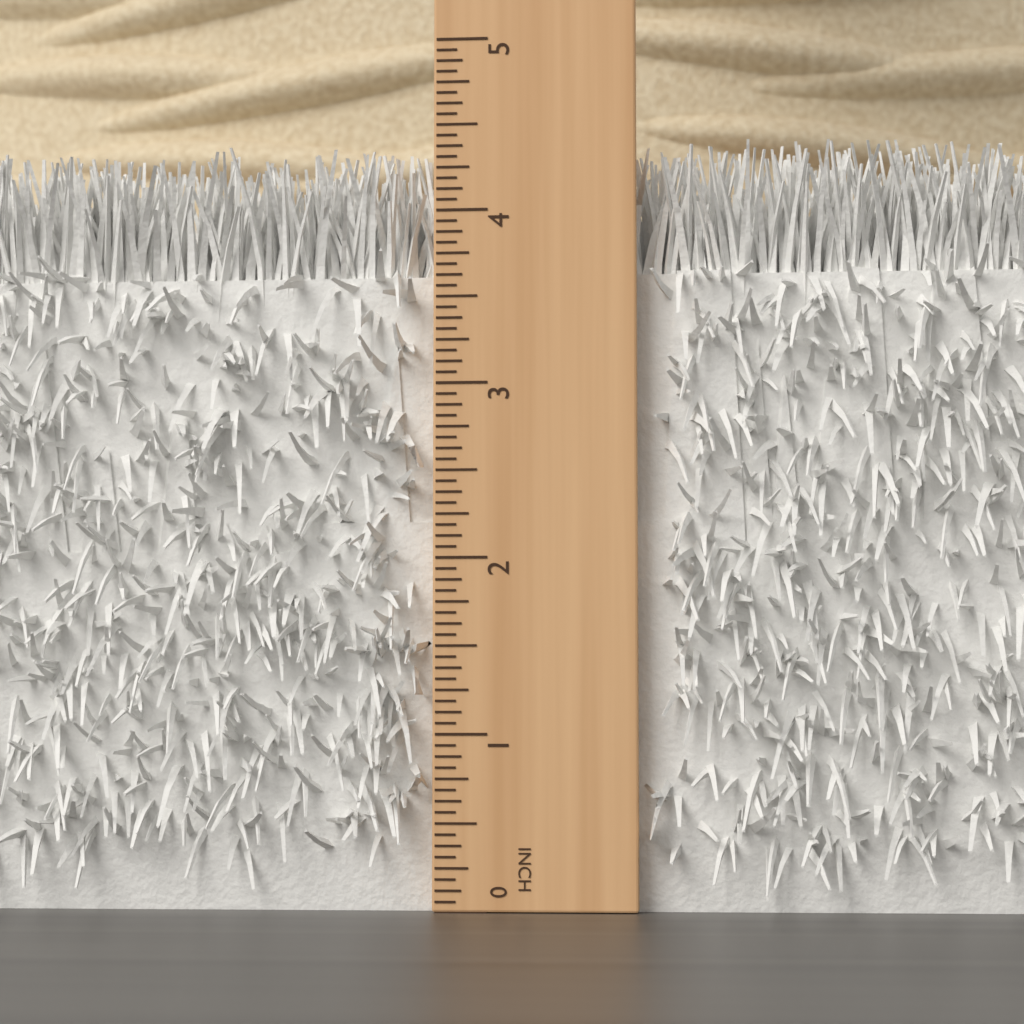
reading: 4.3750 in
